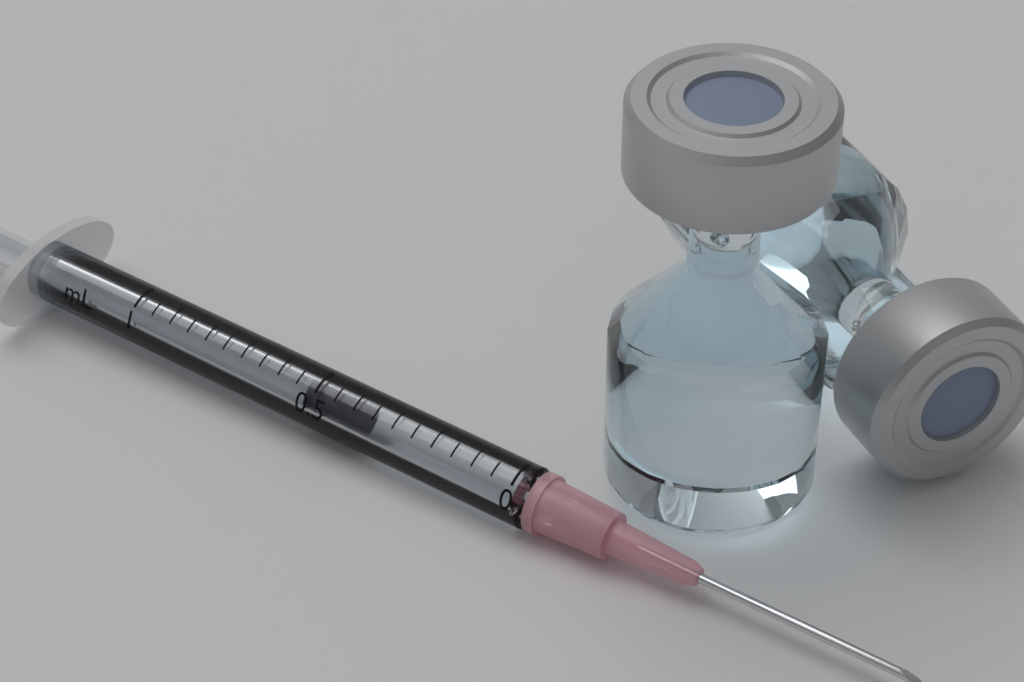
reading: 0.40 mL
